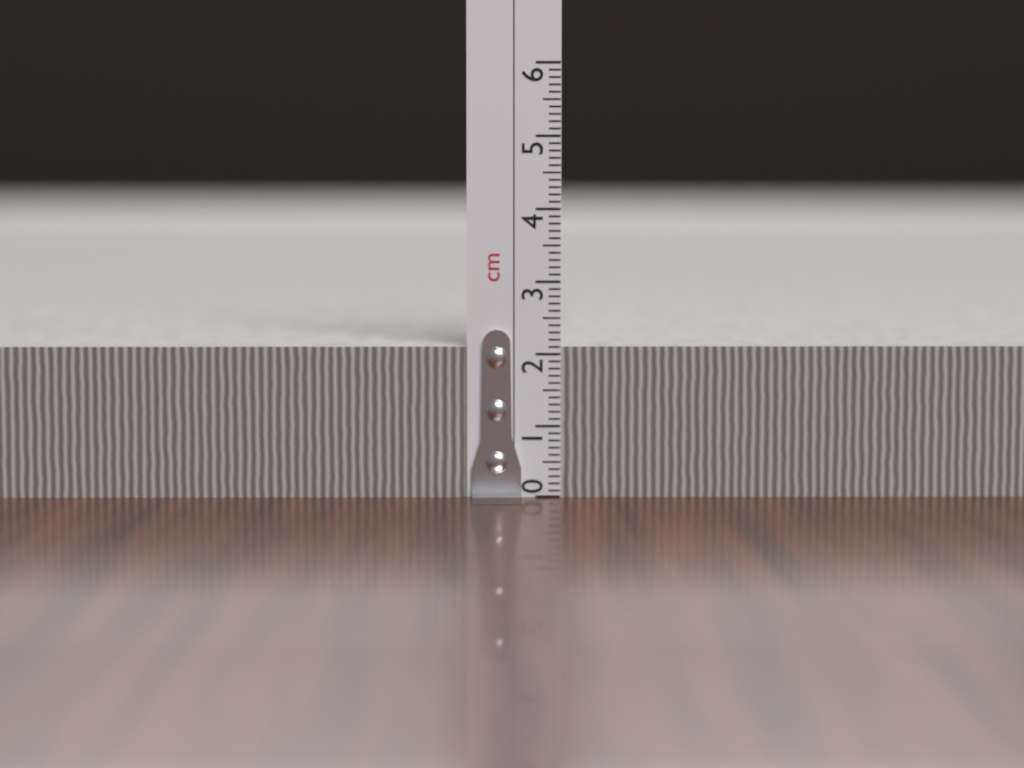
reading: 2.1 cm
